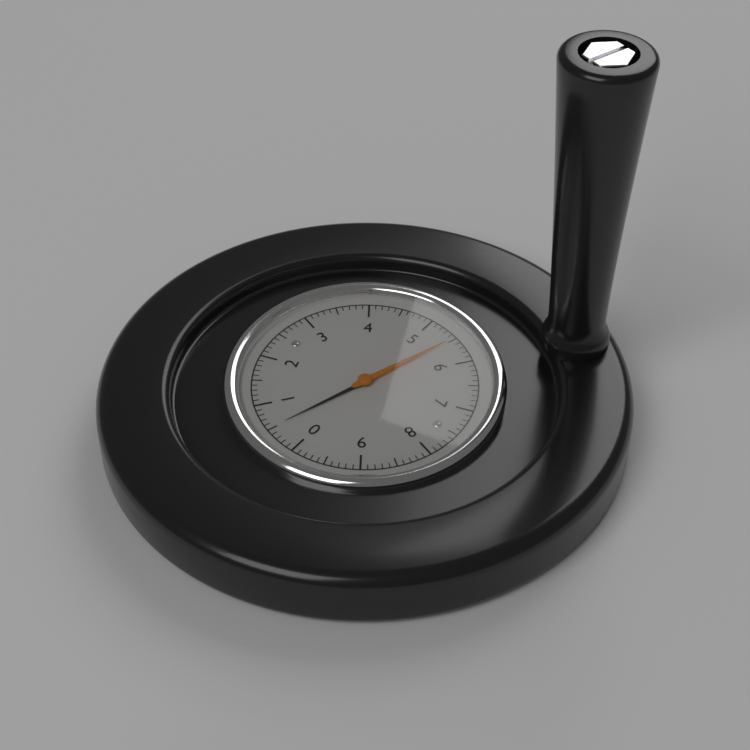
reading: 5.5 (no unit)
